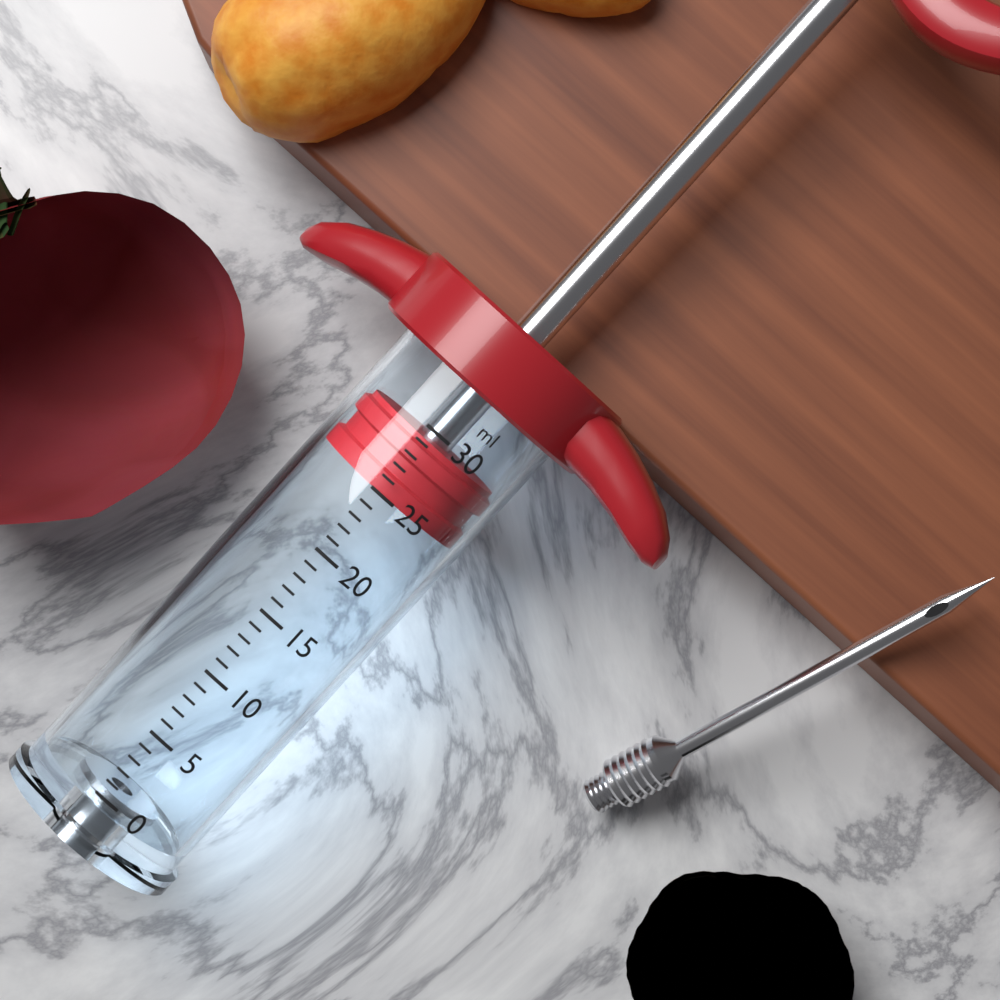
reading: 25 ml
